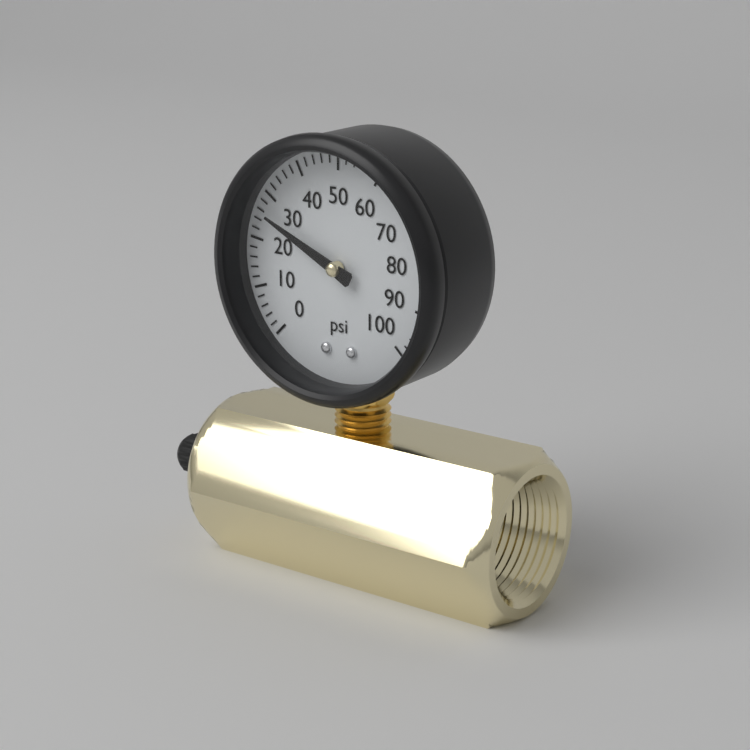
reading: 26 psi
